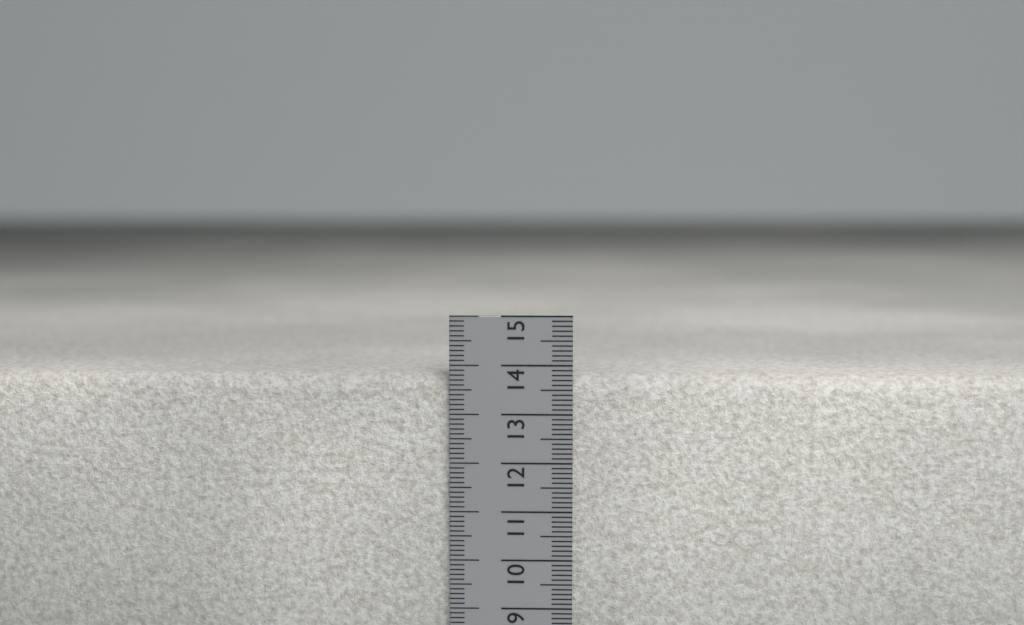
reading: 13.8 cm
